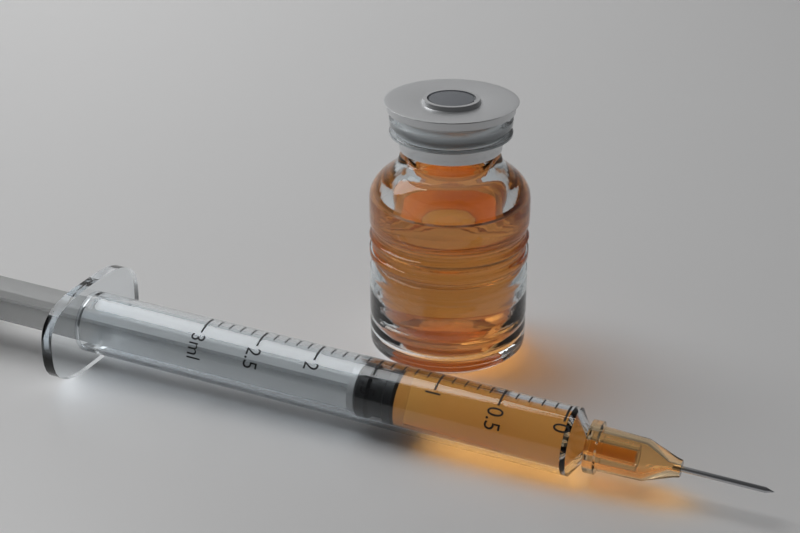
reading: 1.3 ml
